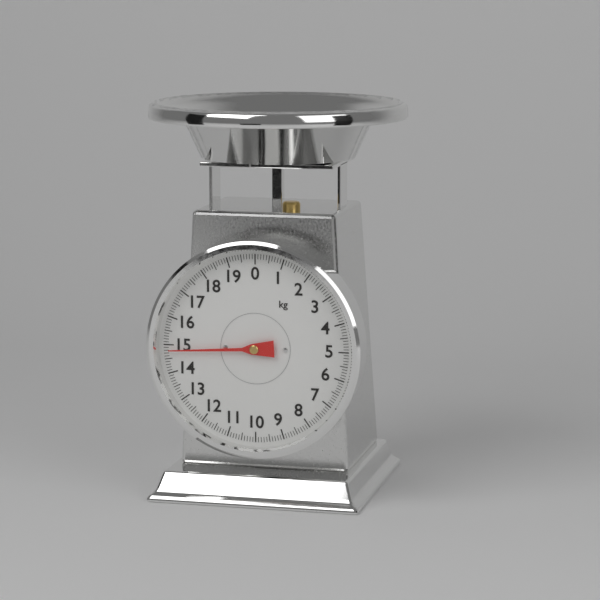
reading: 14.8 kg
